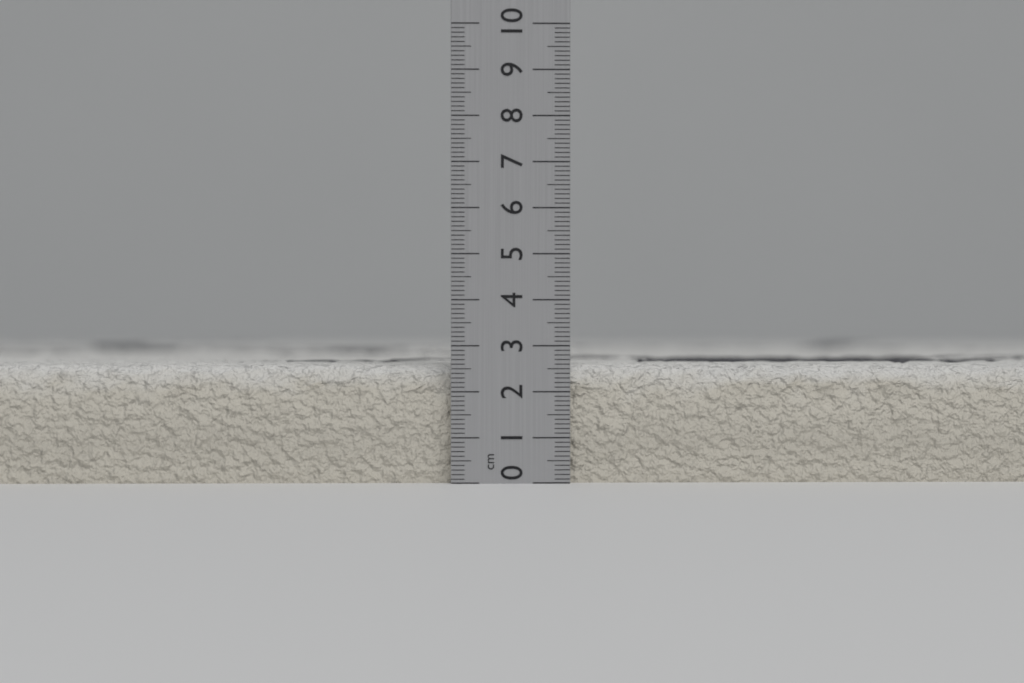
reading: 2.6 cm
